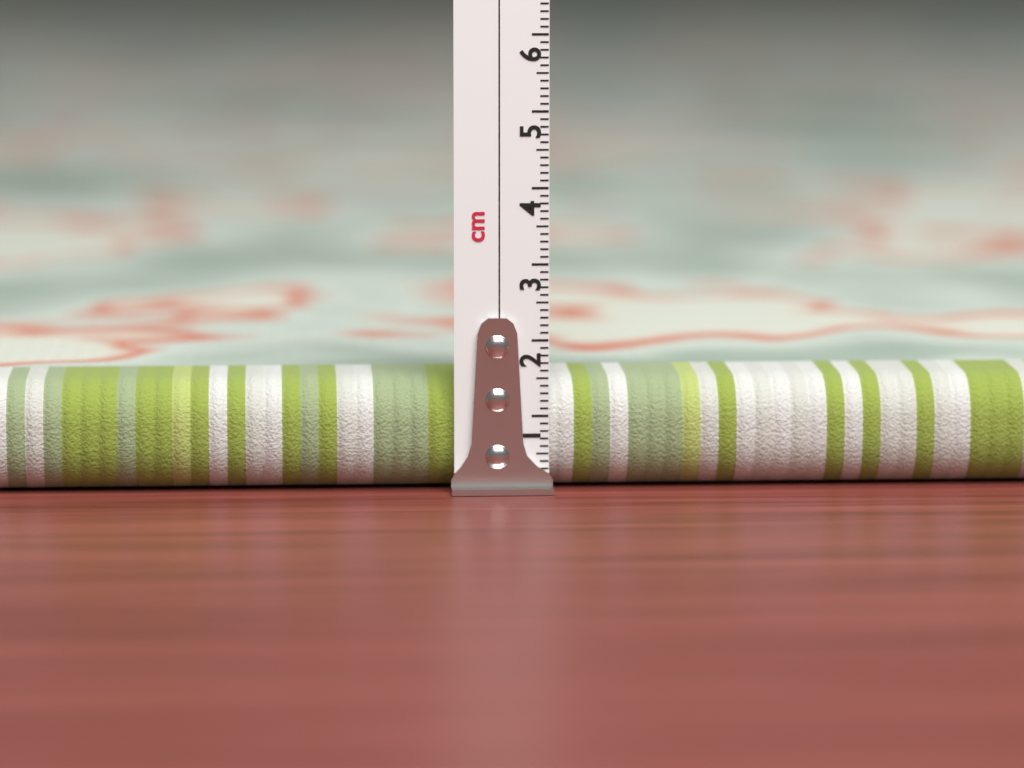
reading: 1.5 cm
